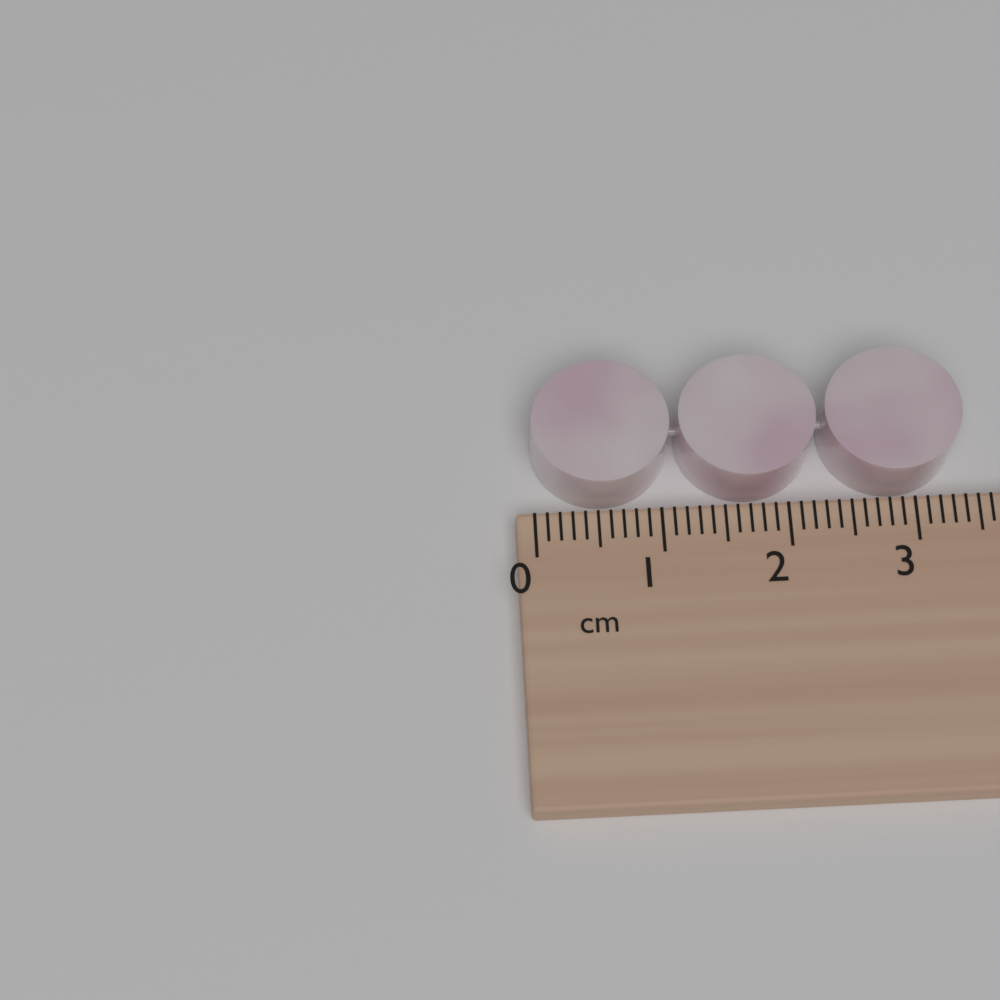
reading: 3.4 cm
